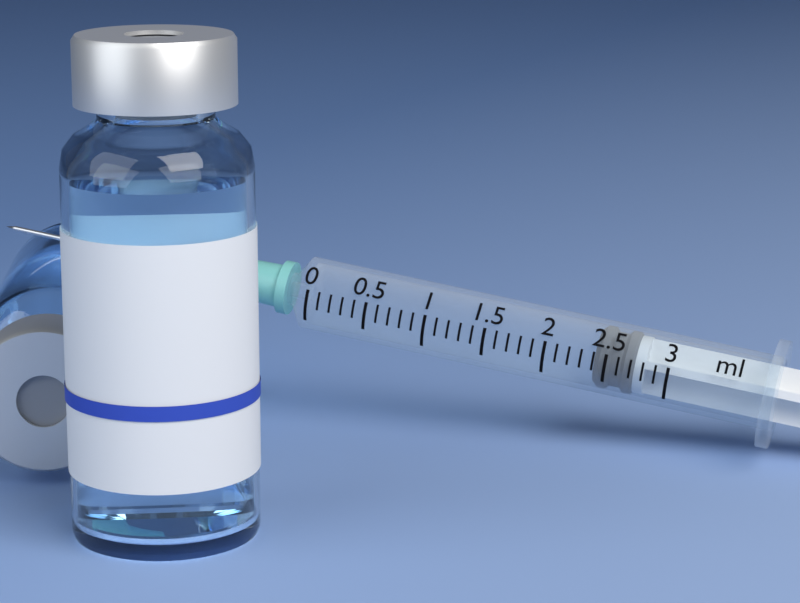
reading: 2.4 ml
